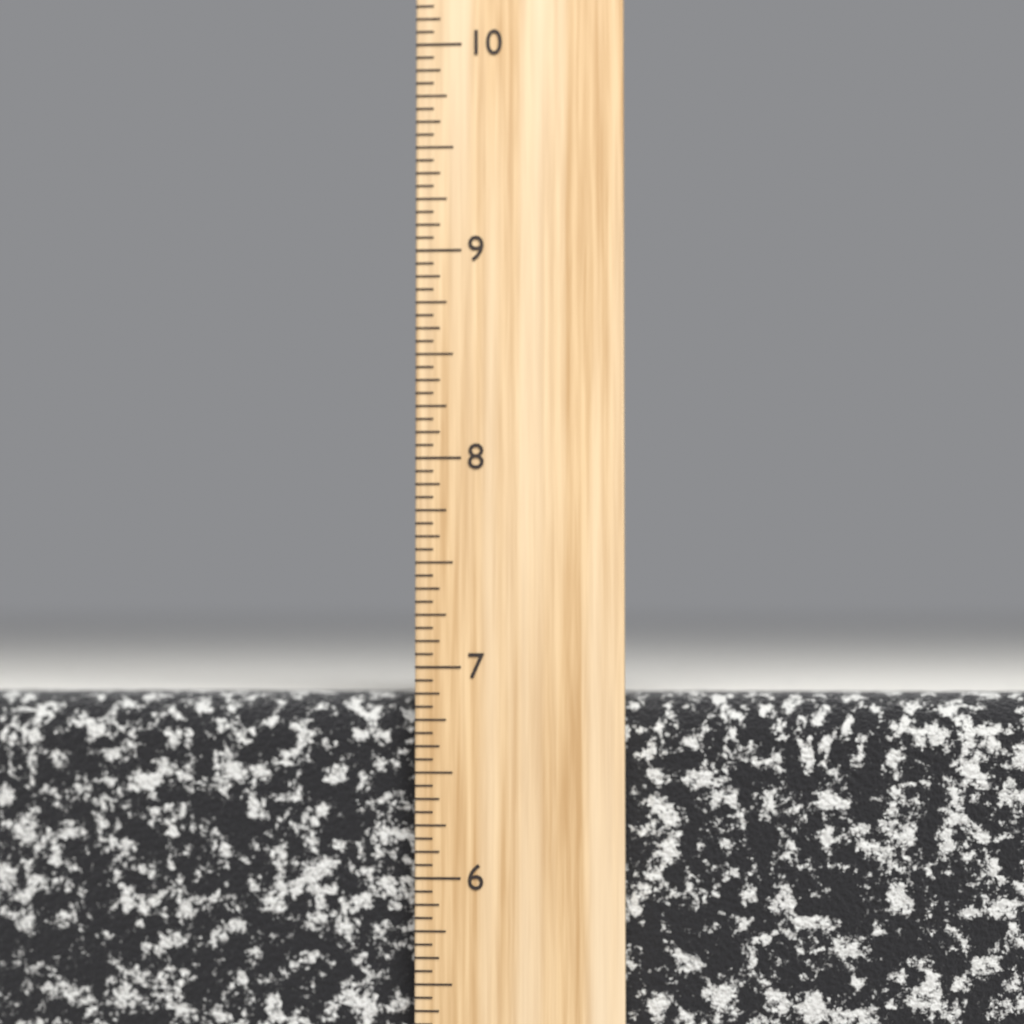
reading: 6.8750 inch
